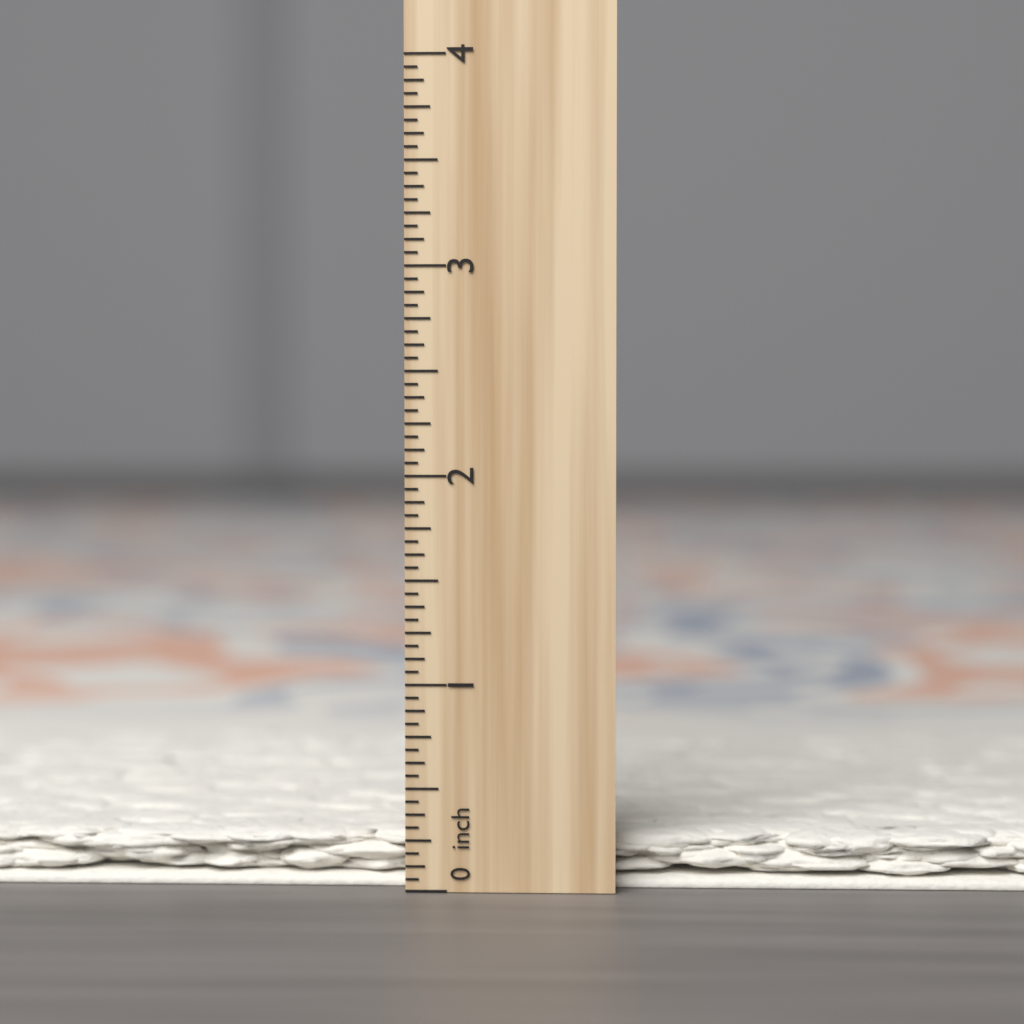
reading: 0.2500 inch
